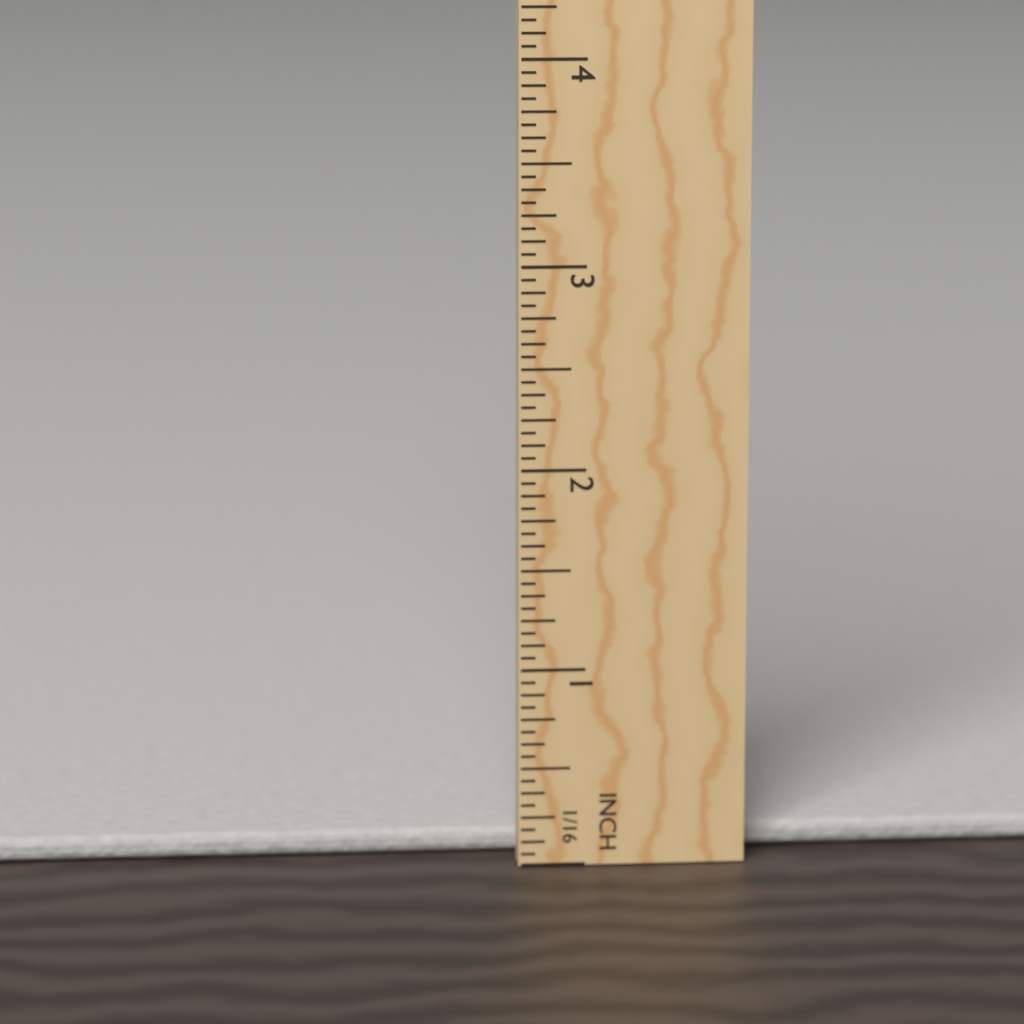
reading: 0.1250 in
